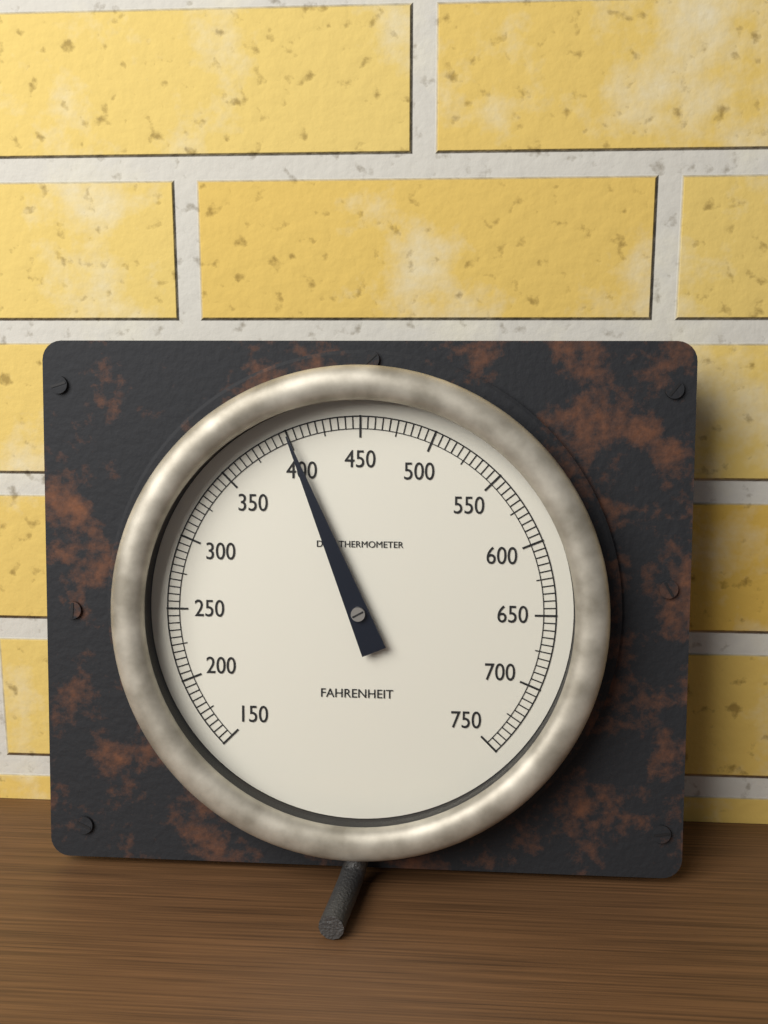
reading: 400 °F
